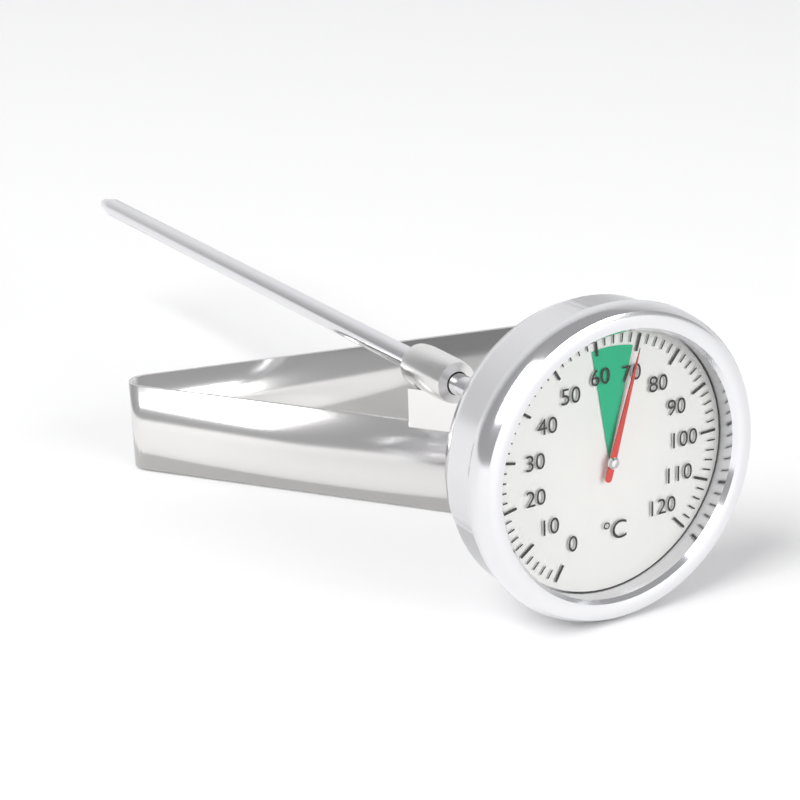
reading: 70 °C
